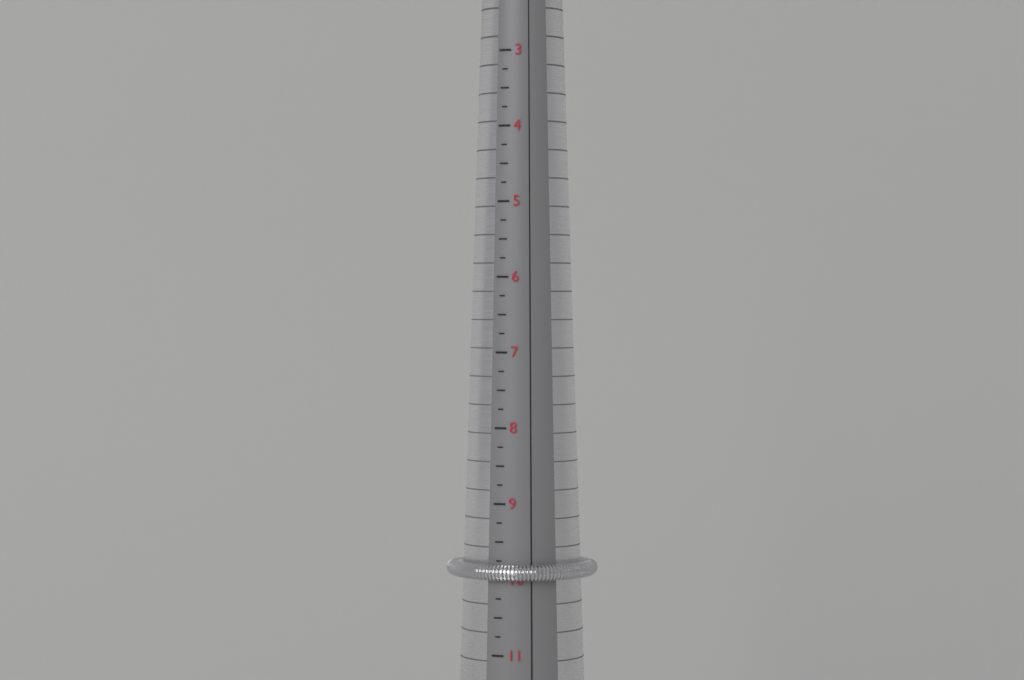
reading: 10.00 (no unit)
